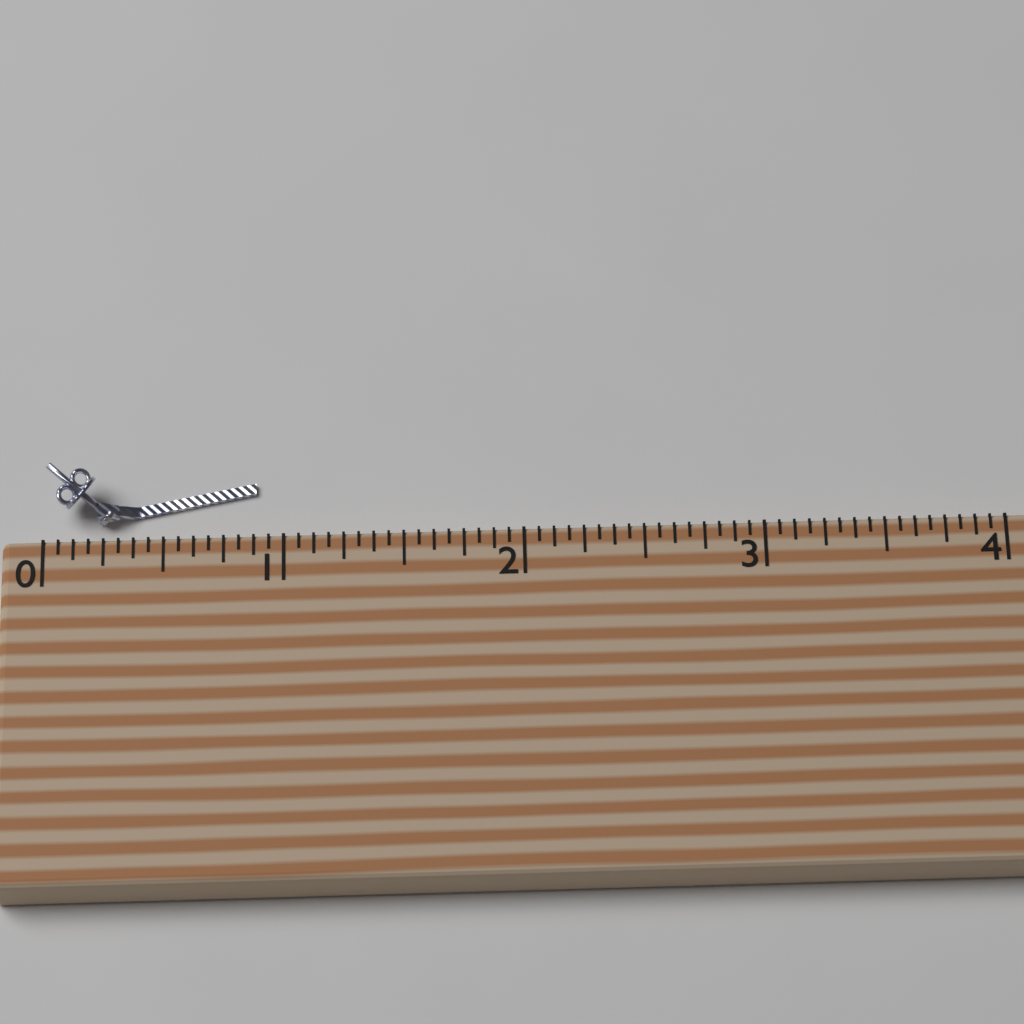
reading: 0.8750 (no unit)
